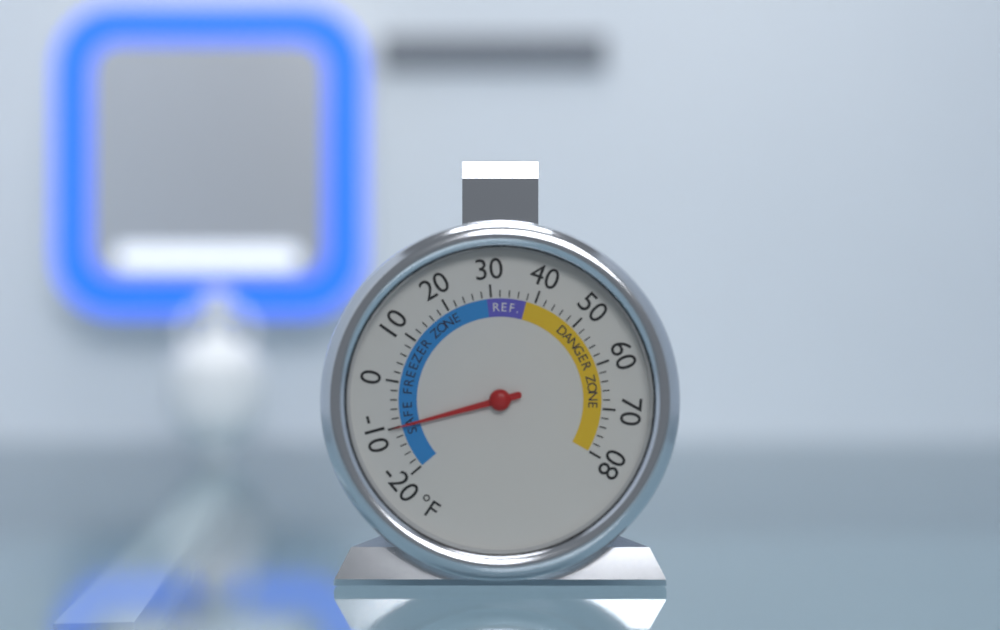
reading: -10 °F
